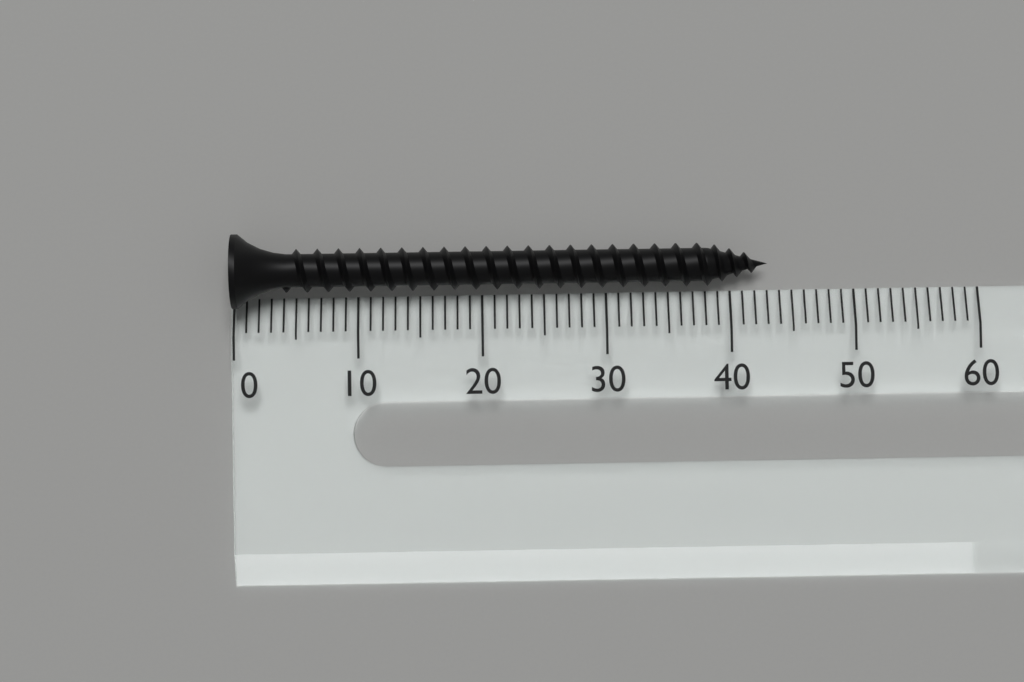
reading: 43 (no unit)
